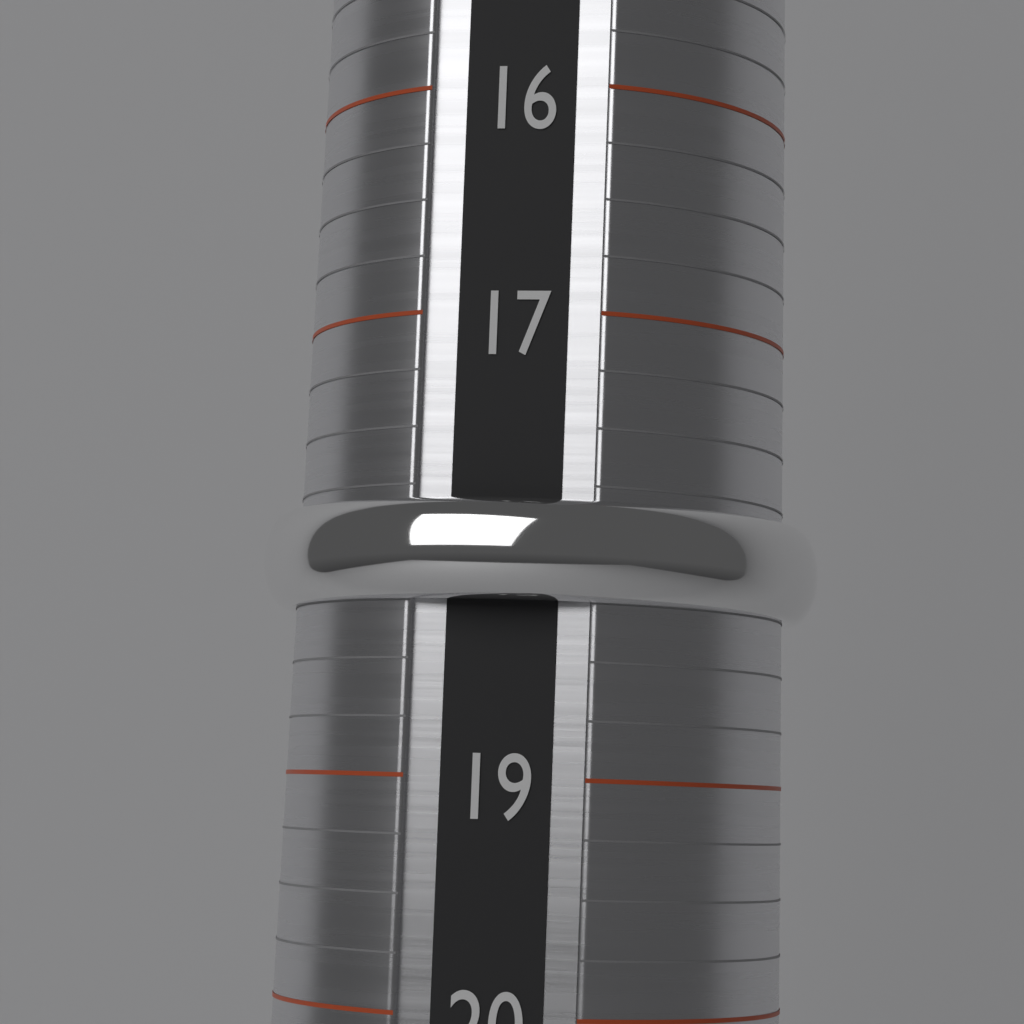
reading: 18.25 (no unit)
